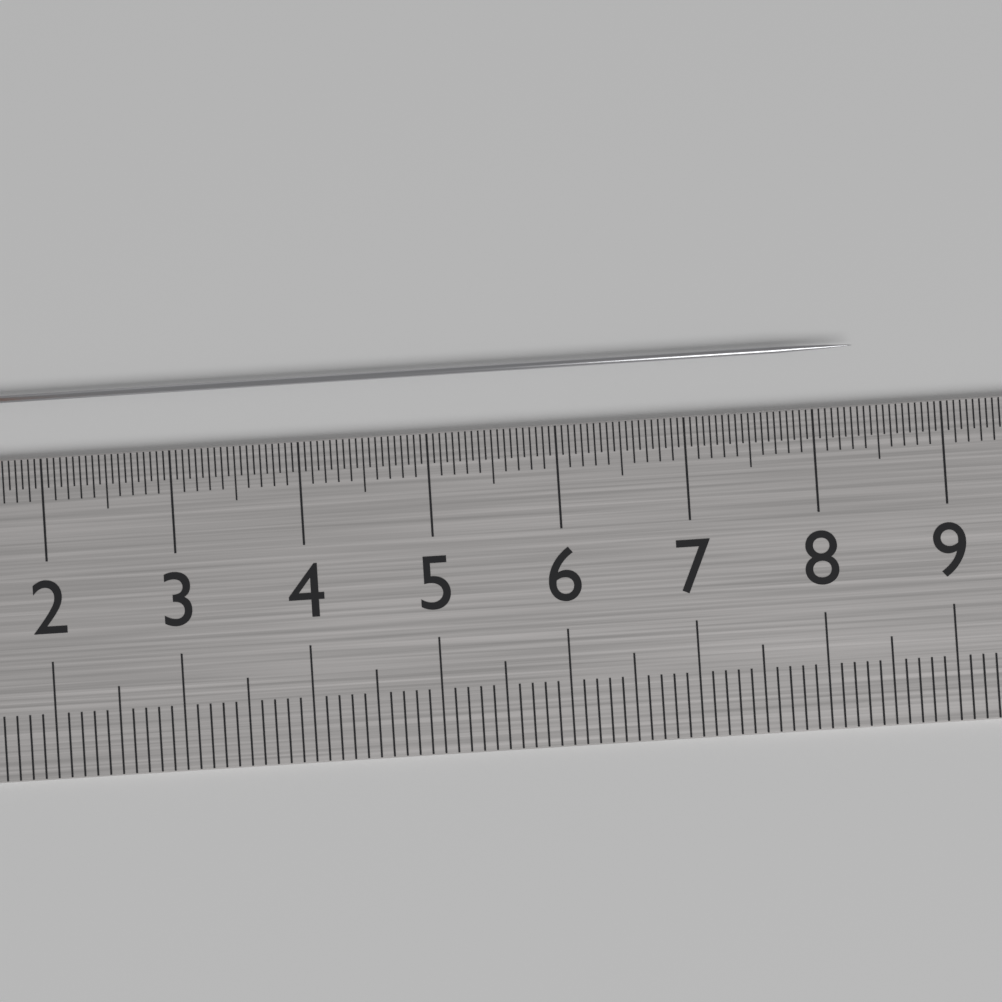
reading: 8.35 cm
